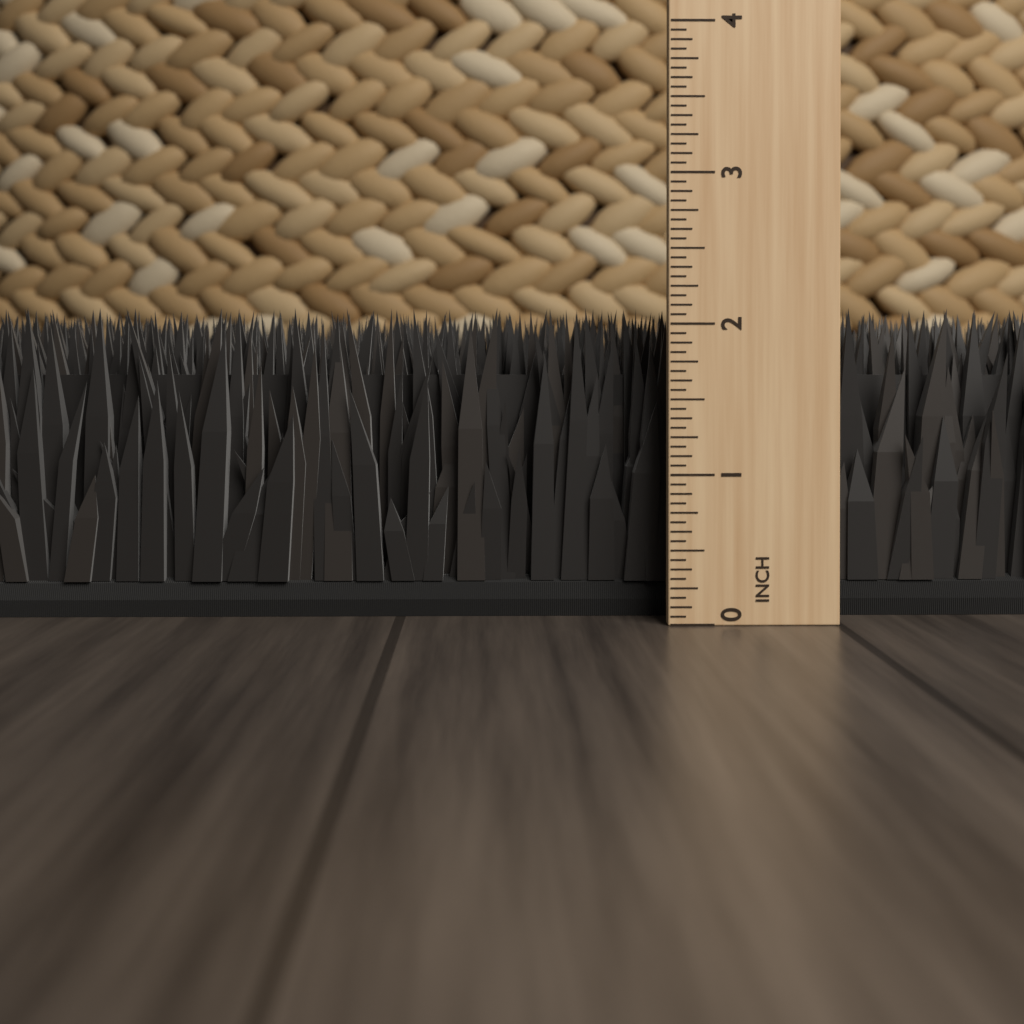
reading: 2.1250 in
